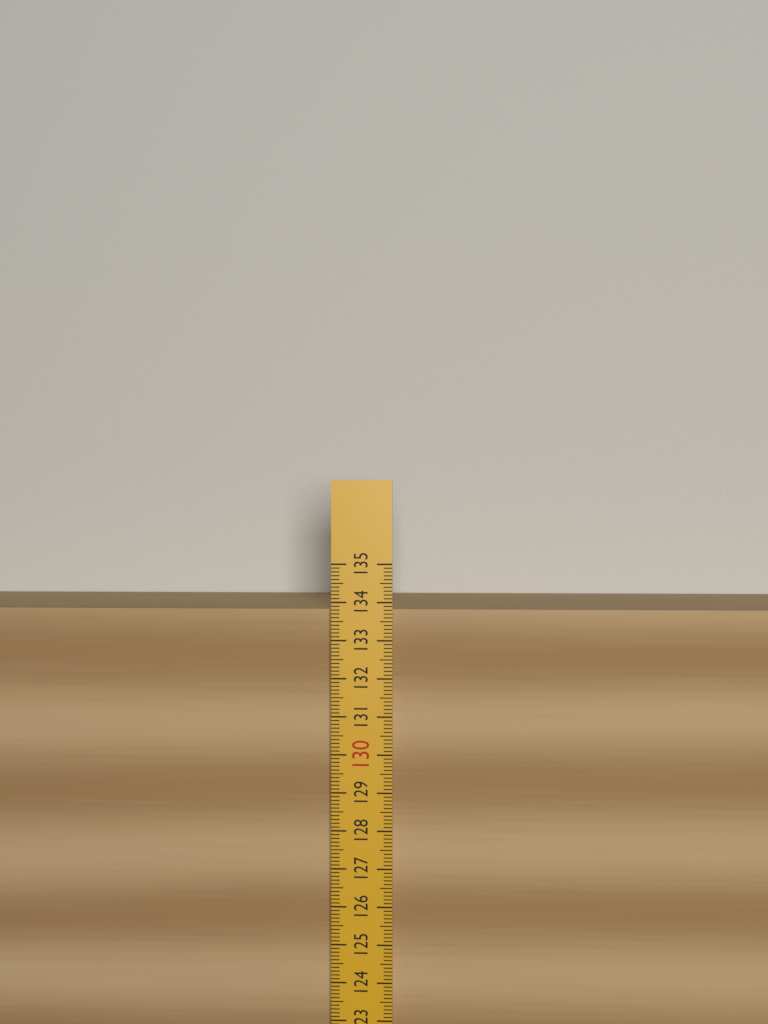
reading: 133.8 (no unit)
